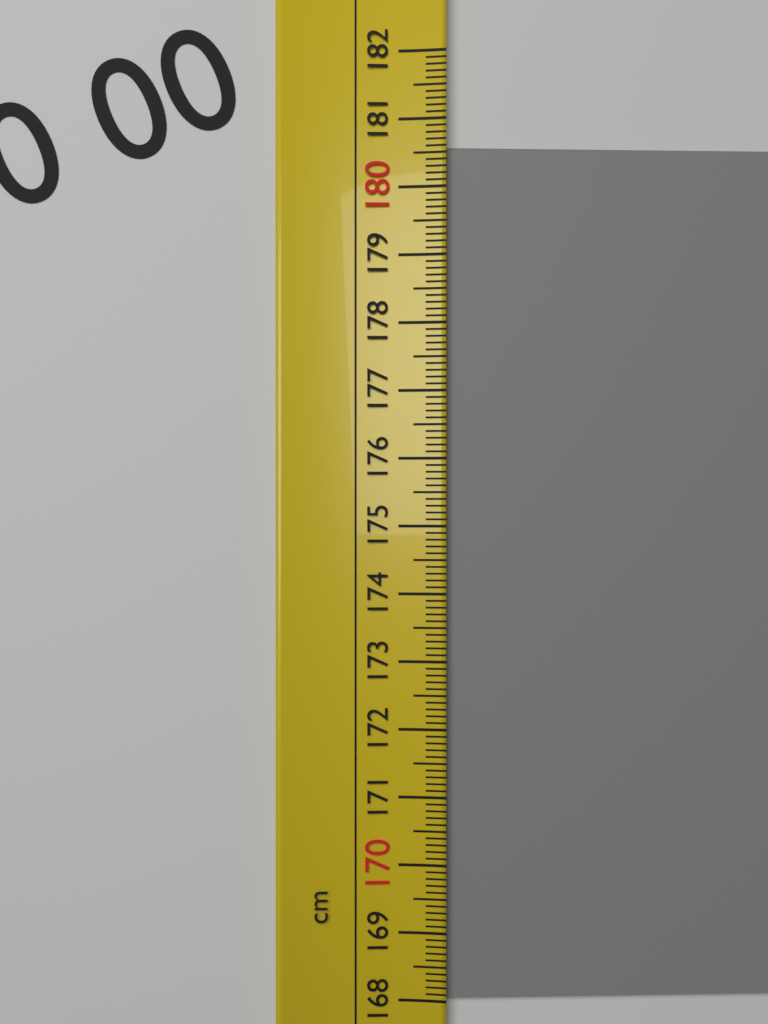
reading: 180.6 cm
